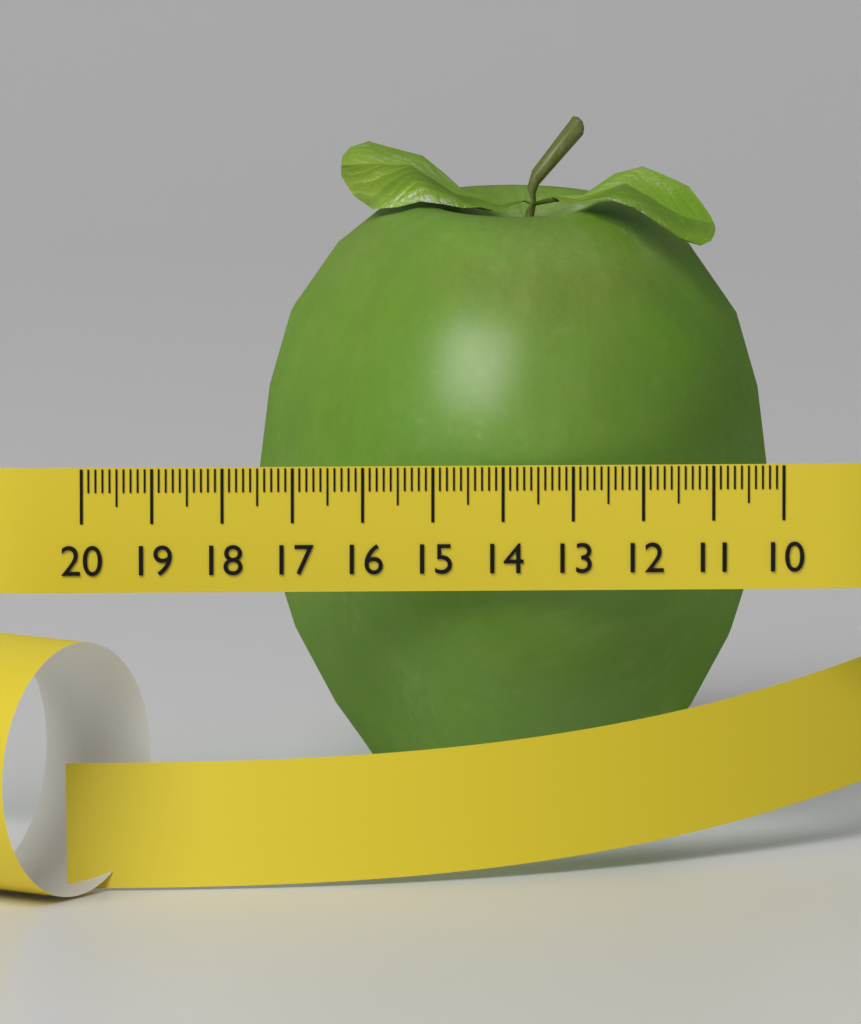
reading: 17.3 (no unit)
